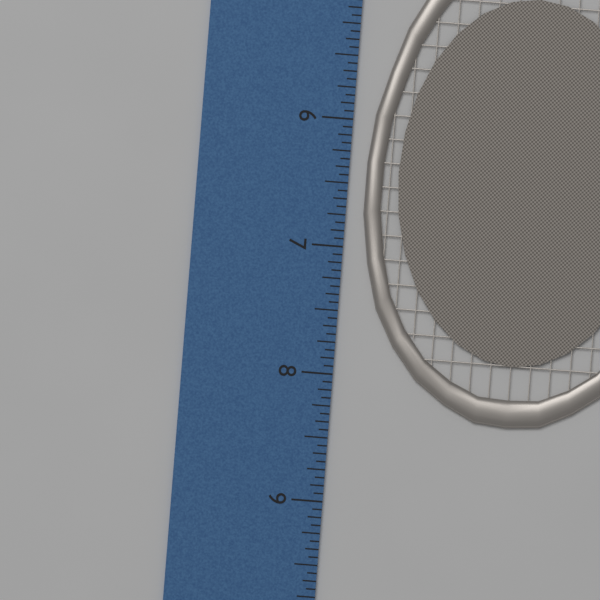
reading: 8.3125 inch
